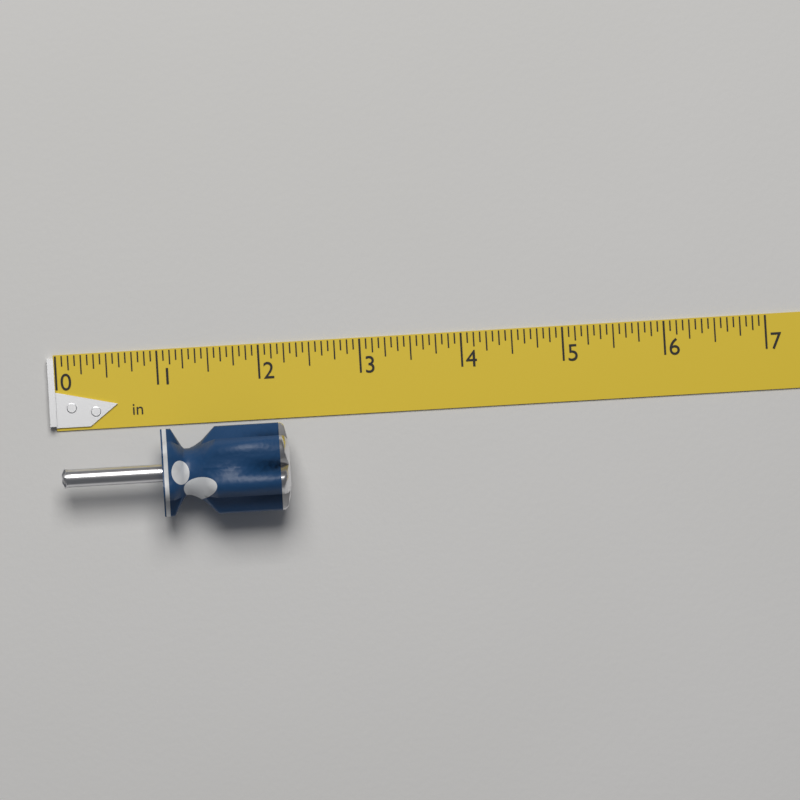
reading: 2.2500 in
